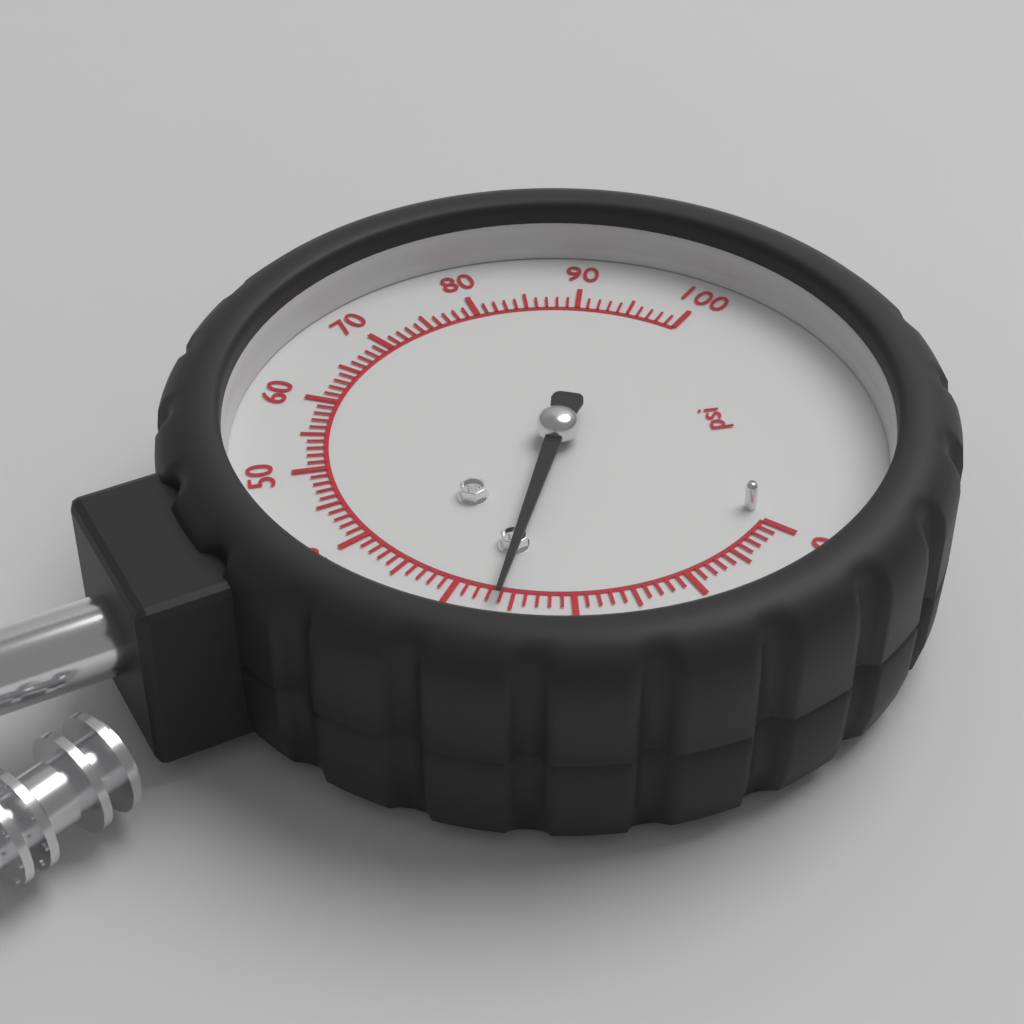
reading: 26 psi
